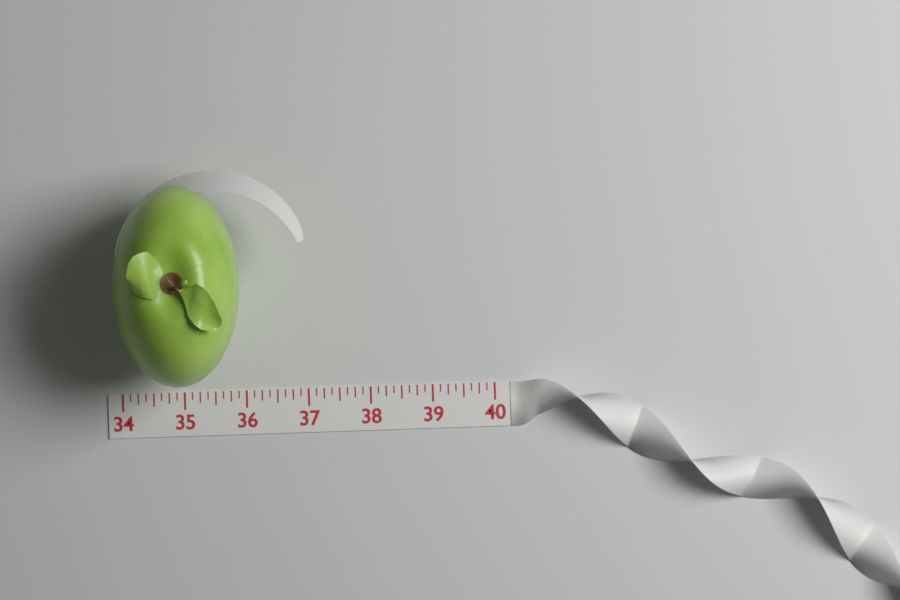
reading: 36.000 (no unit)
